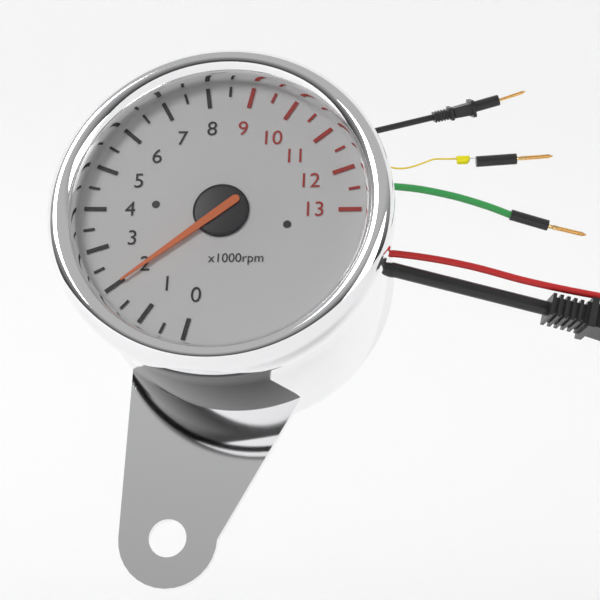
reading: 2.0 x1000rpm
